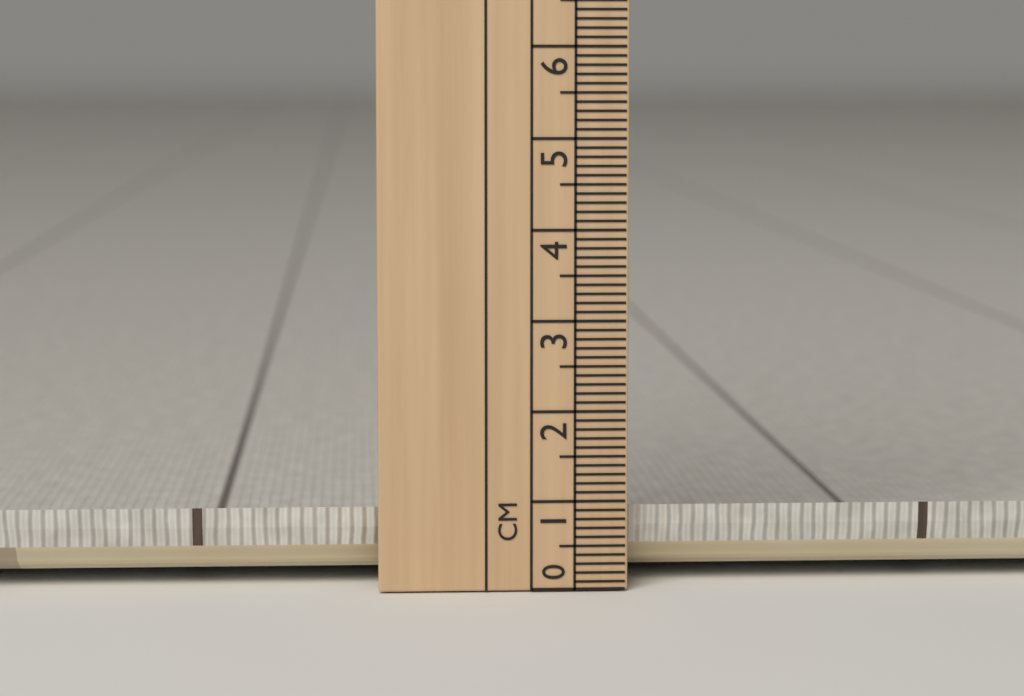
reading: 0.9 cm
